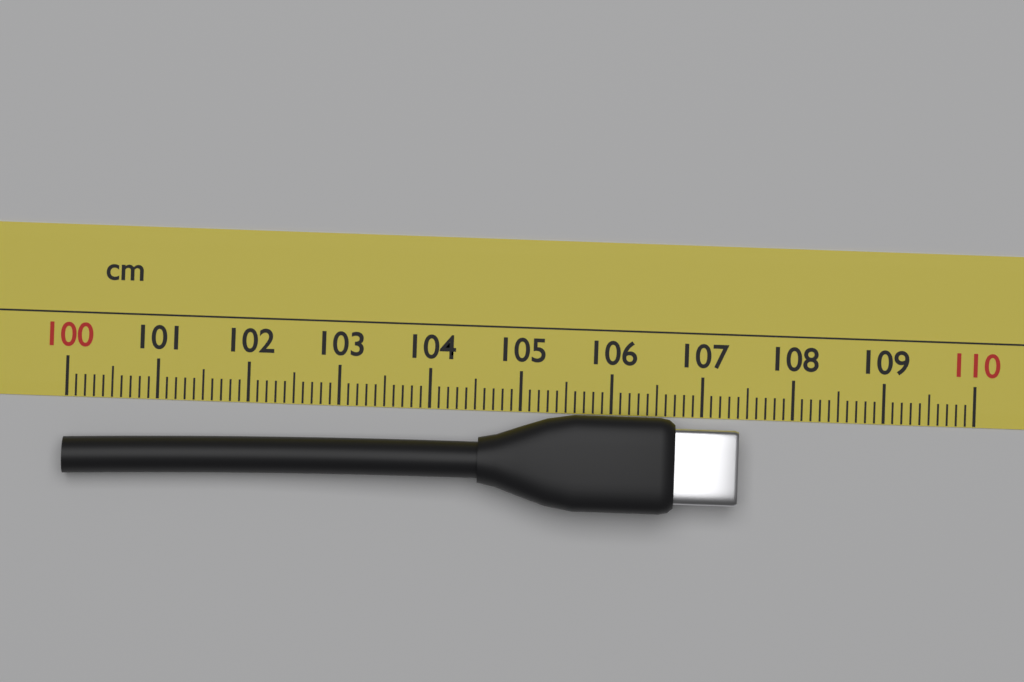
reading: 107.4 cm
